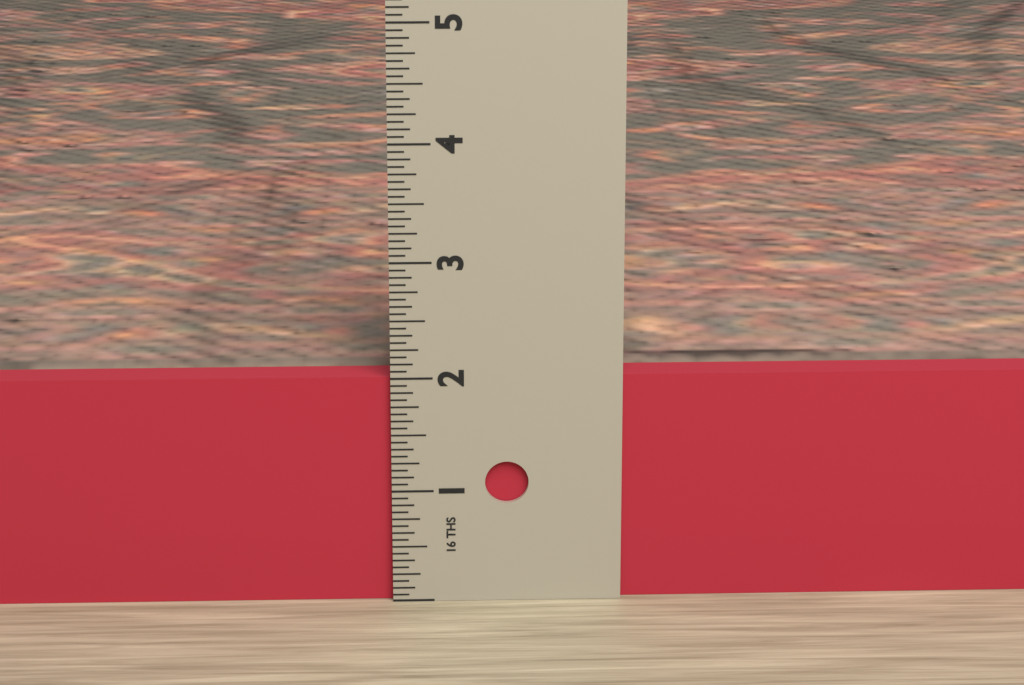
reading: 2.0000 in
